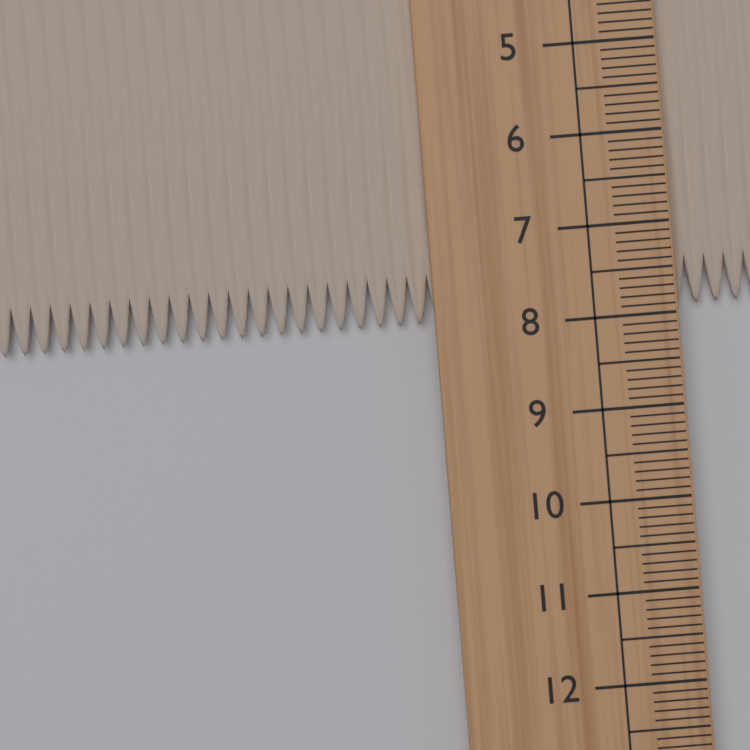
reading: 7.9 cm
